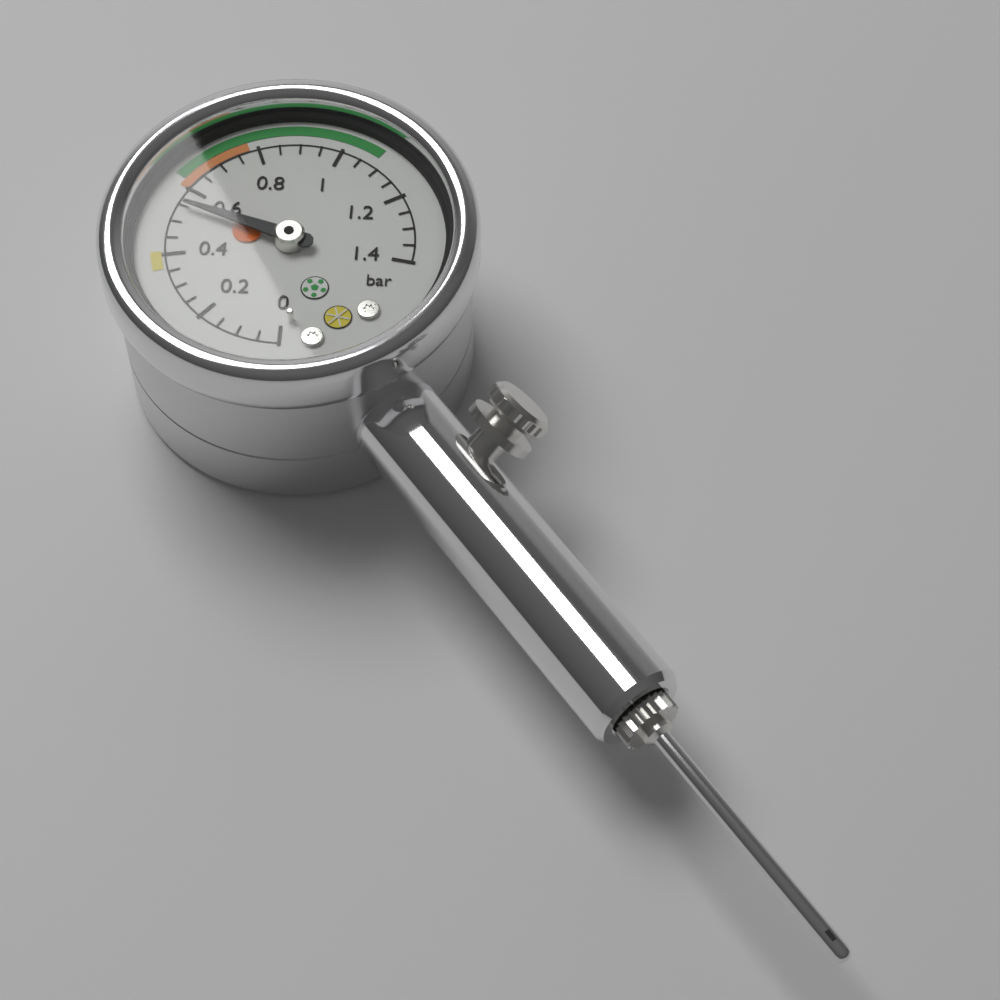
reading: 0.55 bar
